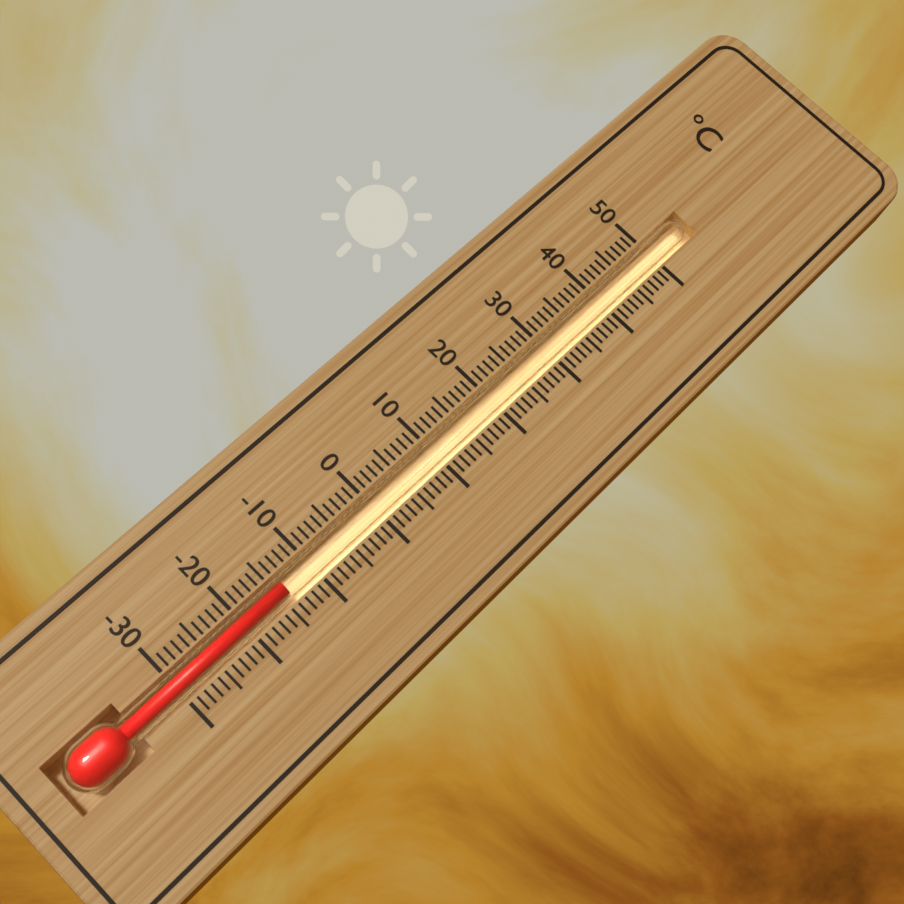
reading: -14 °C
